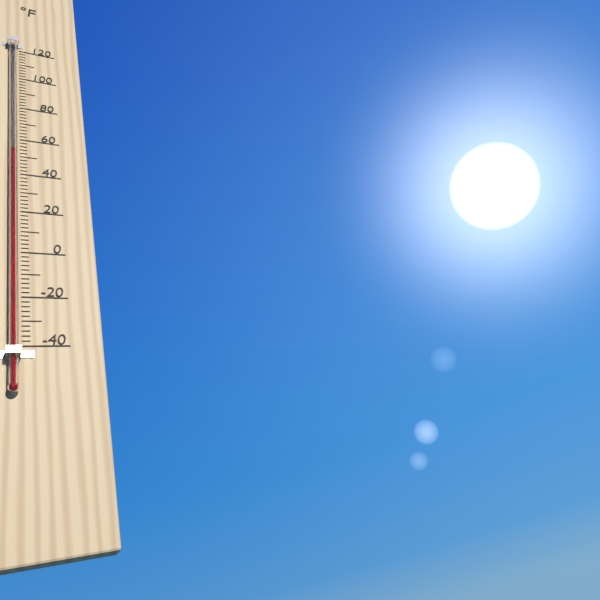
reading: 52 °F
